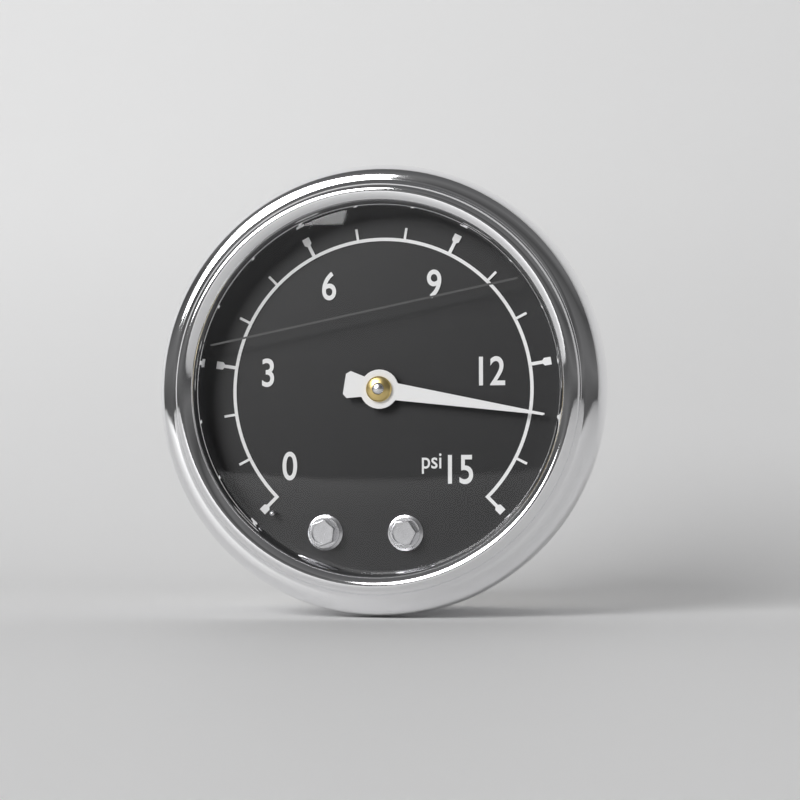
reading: 13 psi
